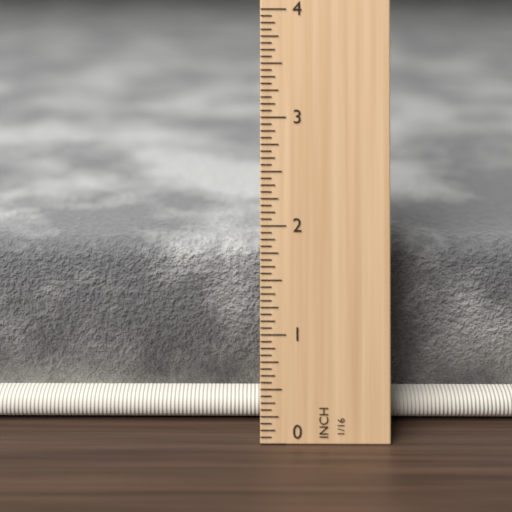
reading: 1.6875 in
